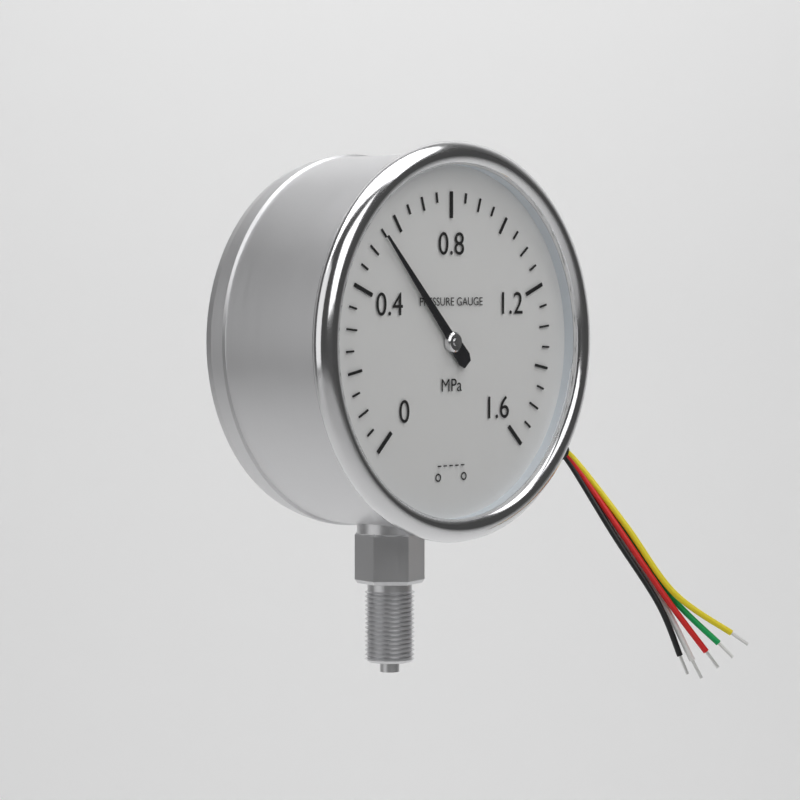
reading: 0.55 MPa
